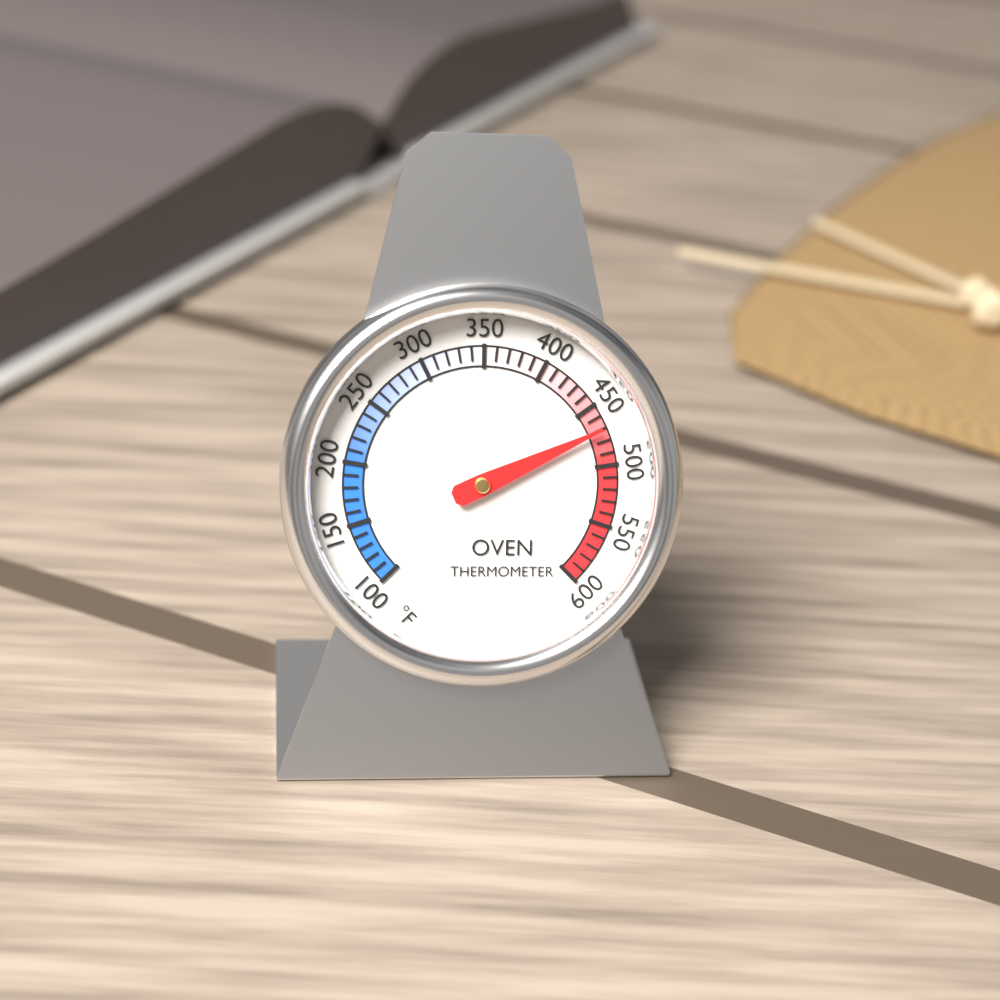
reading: 470 °F
